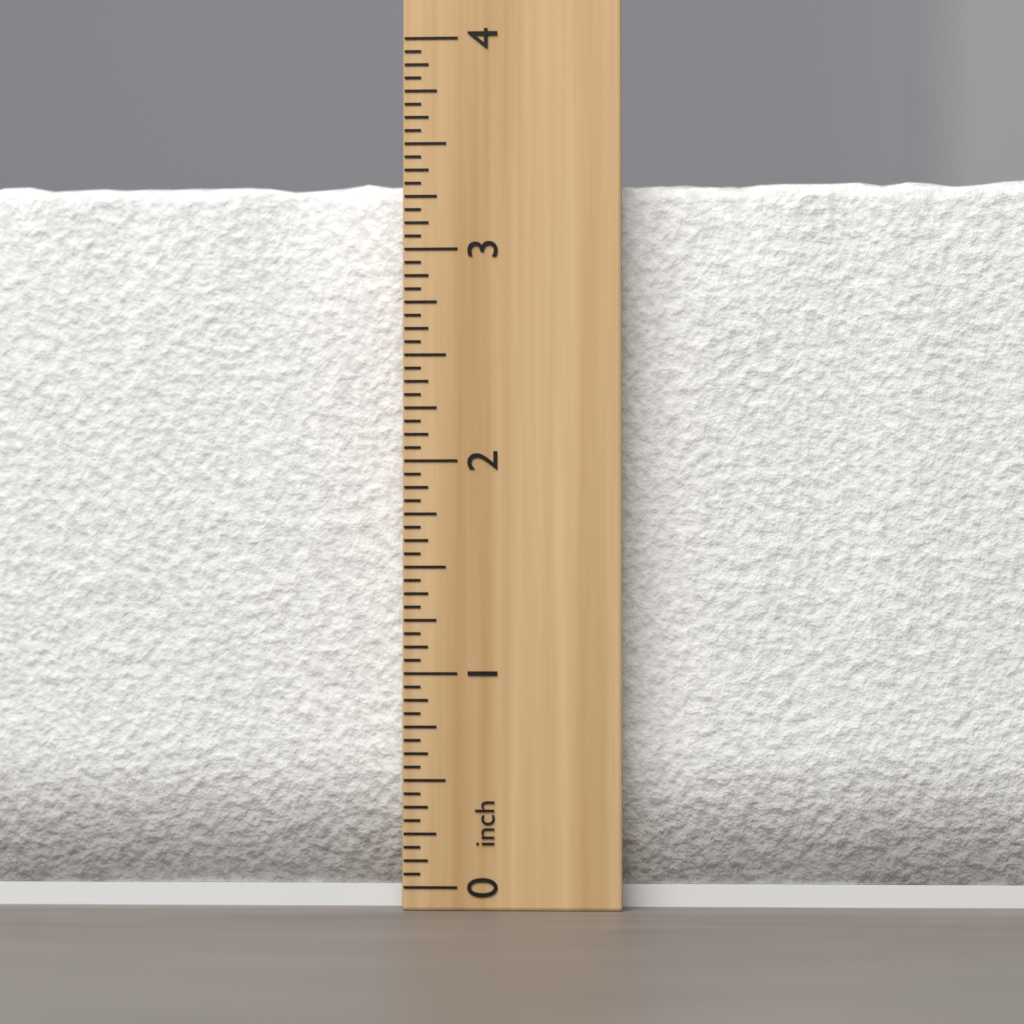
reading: 3.3750 inch
